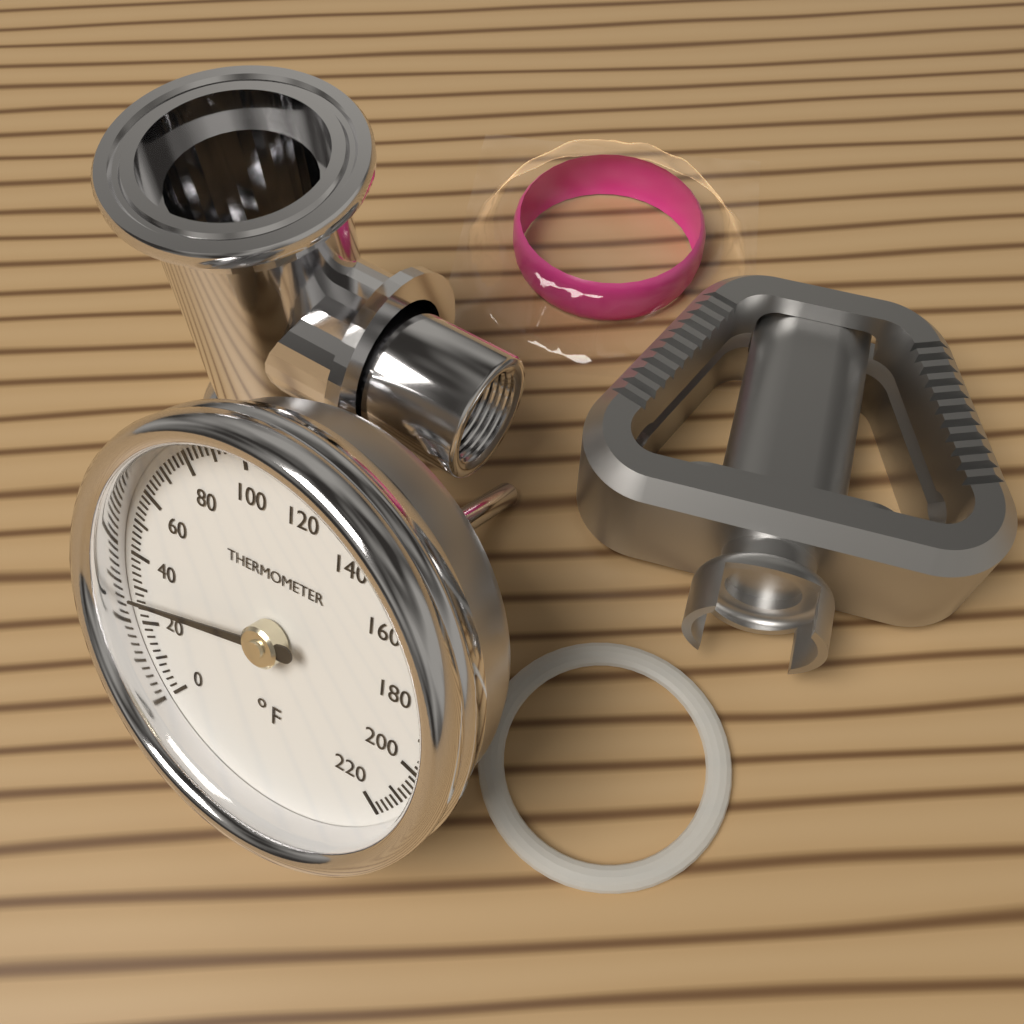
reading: 28 °F
